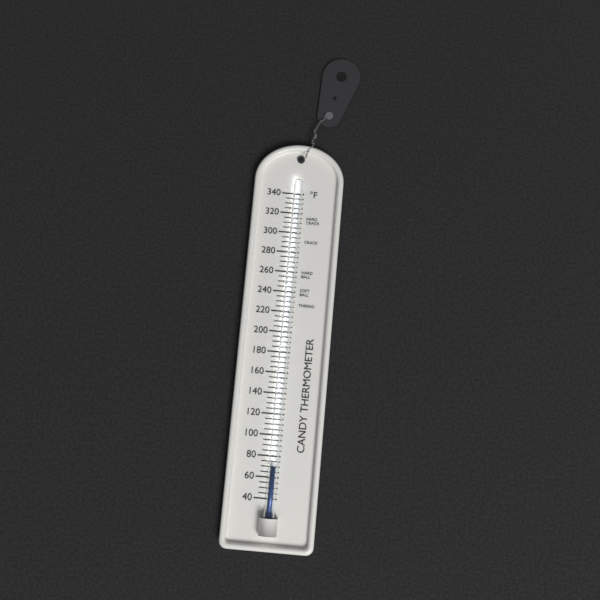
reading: 70 °F
